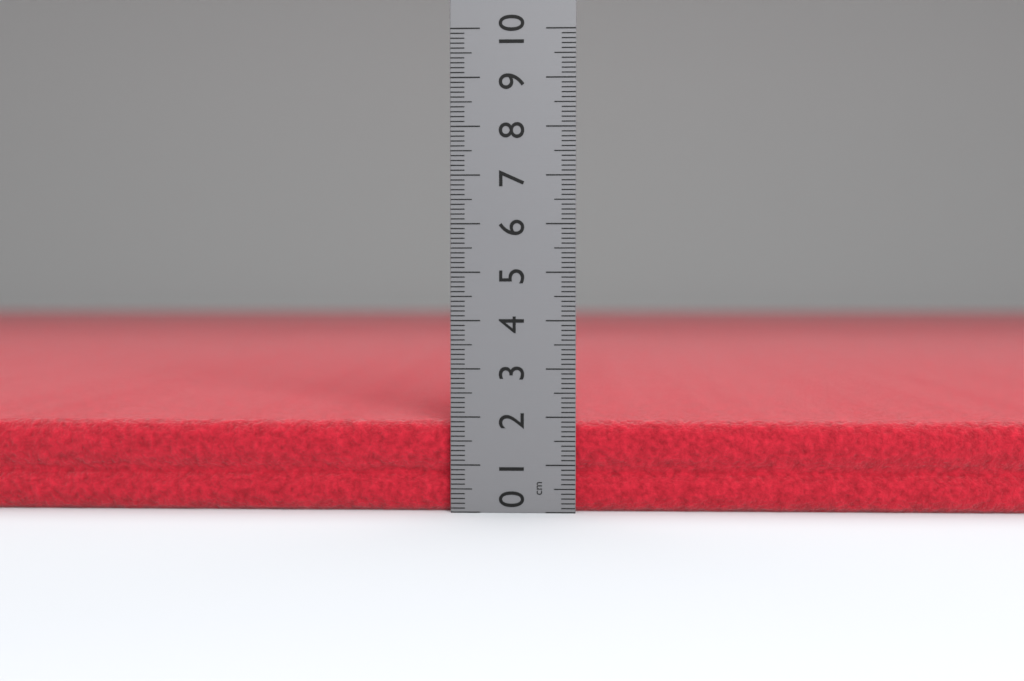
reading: 1.9 cm
